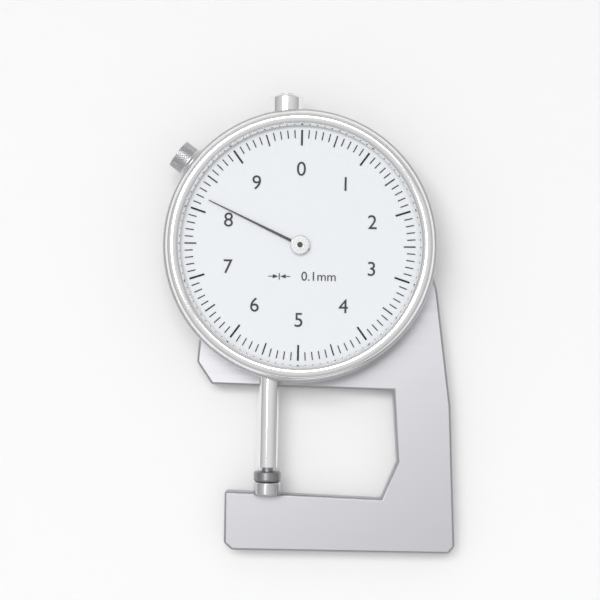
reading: 8.2 mm
